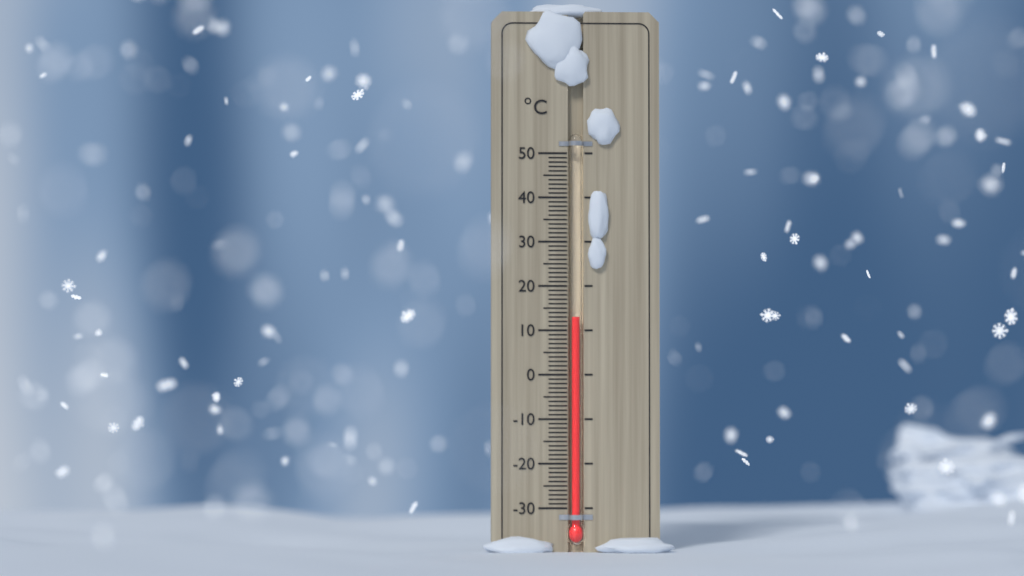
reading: 13 °C
